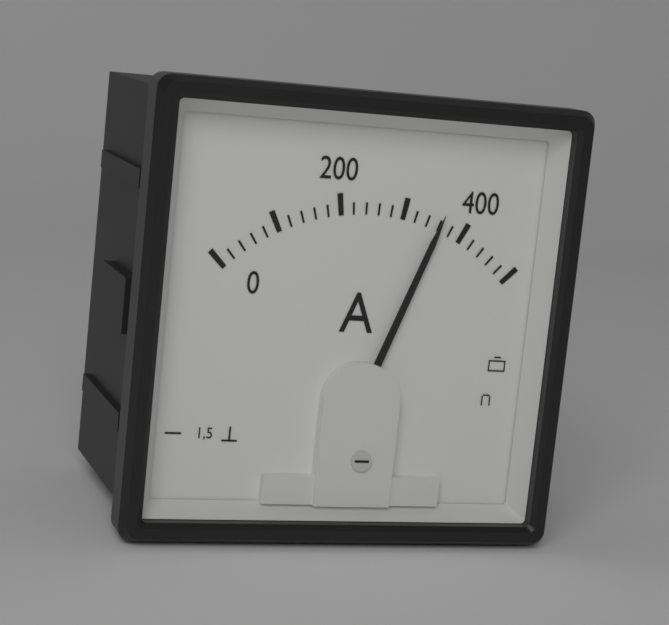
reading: 360 A
